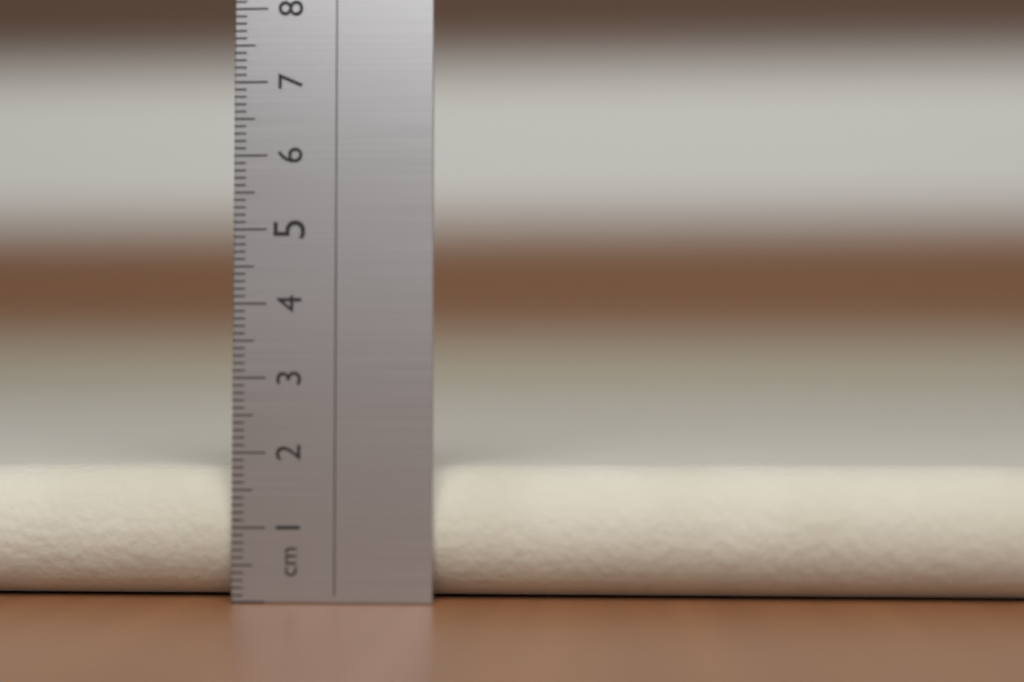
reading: 1.8 cm
